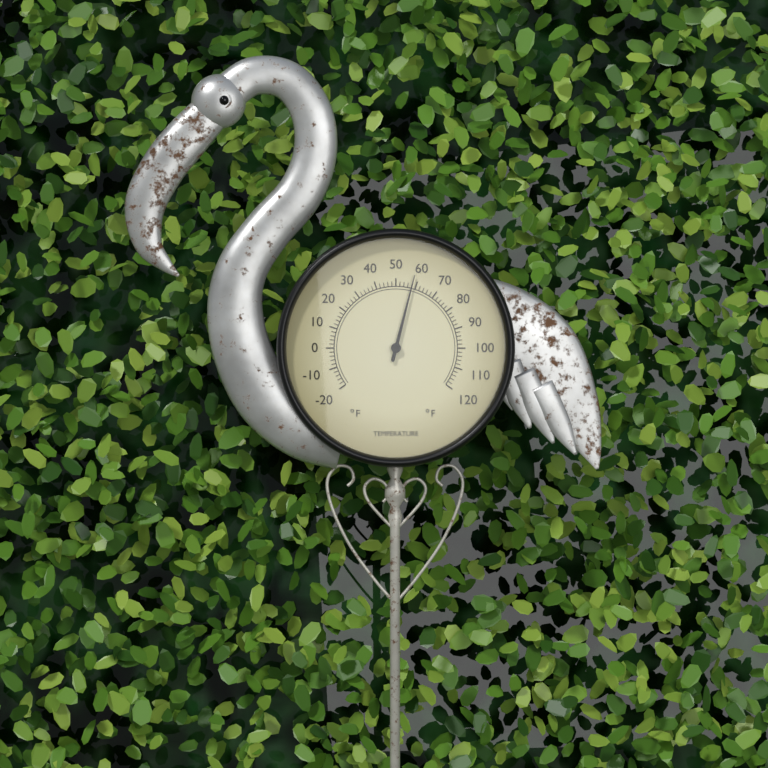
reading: 58 °F
